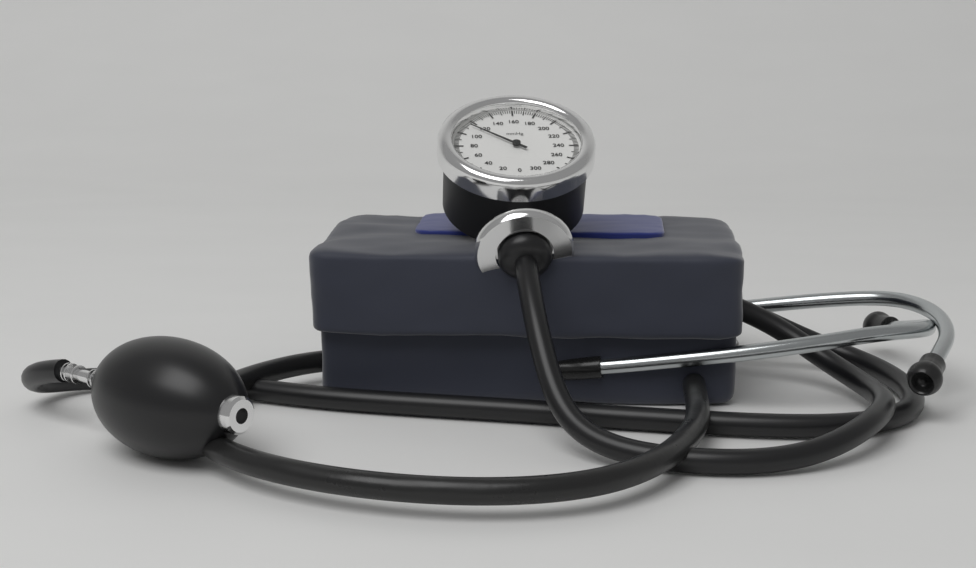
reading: 114 mmHg
